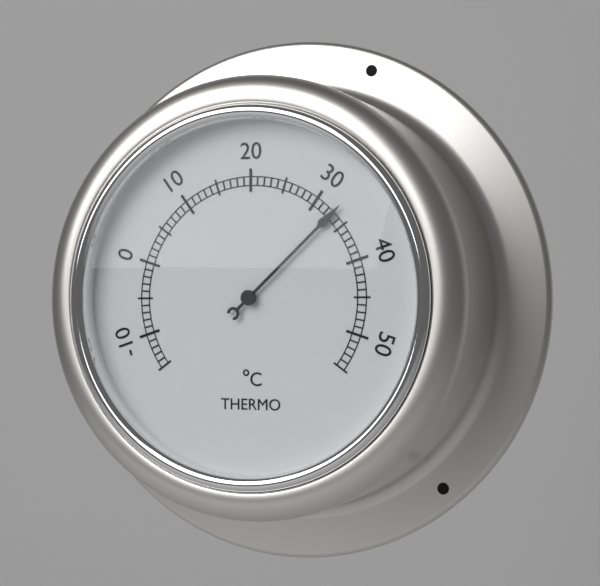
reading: 33 °C
